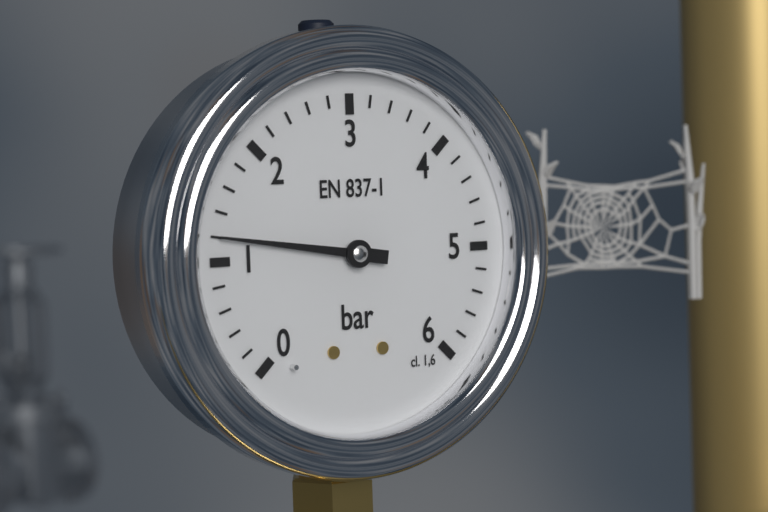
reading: 1.2 bar
